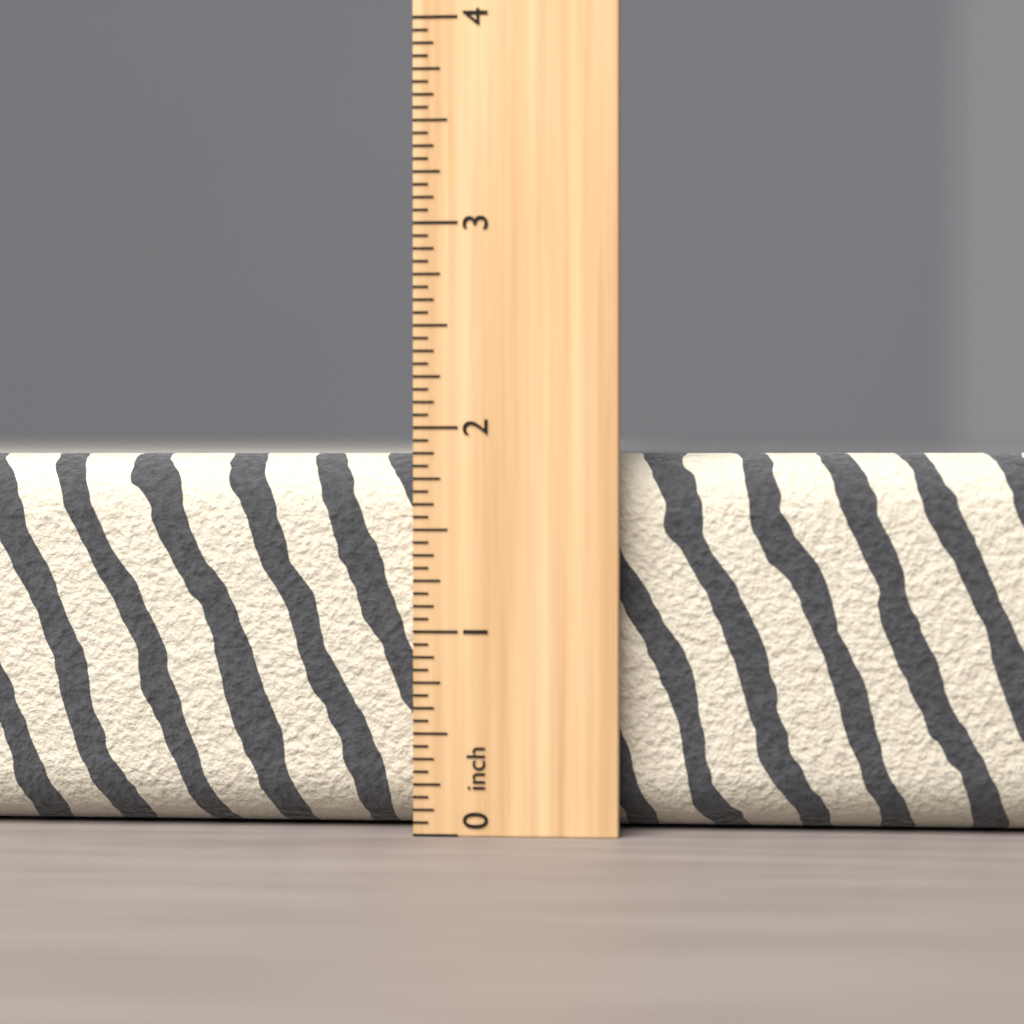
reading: 1.8750 inch
